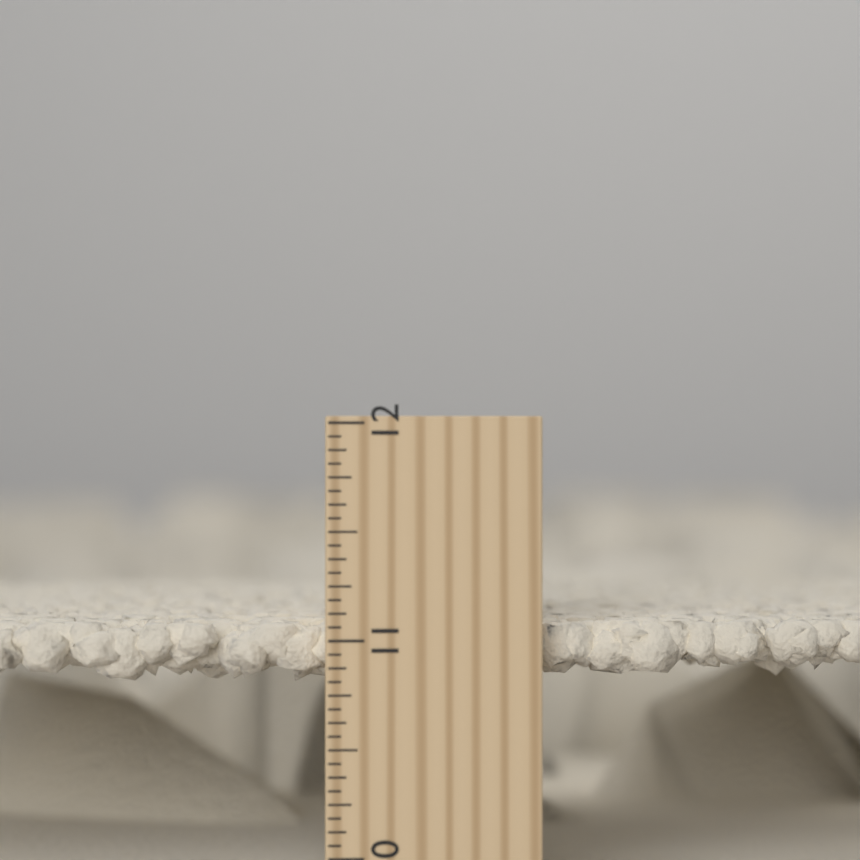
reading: 11.0625 inch
